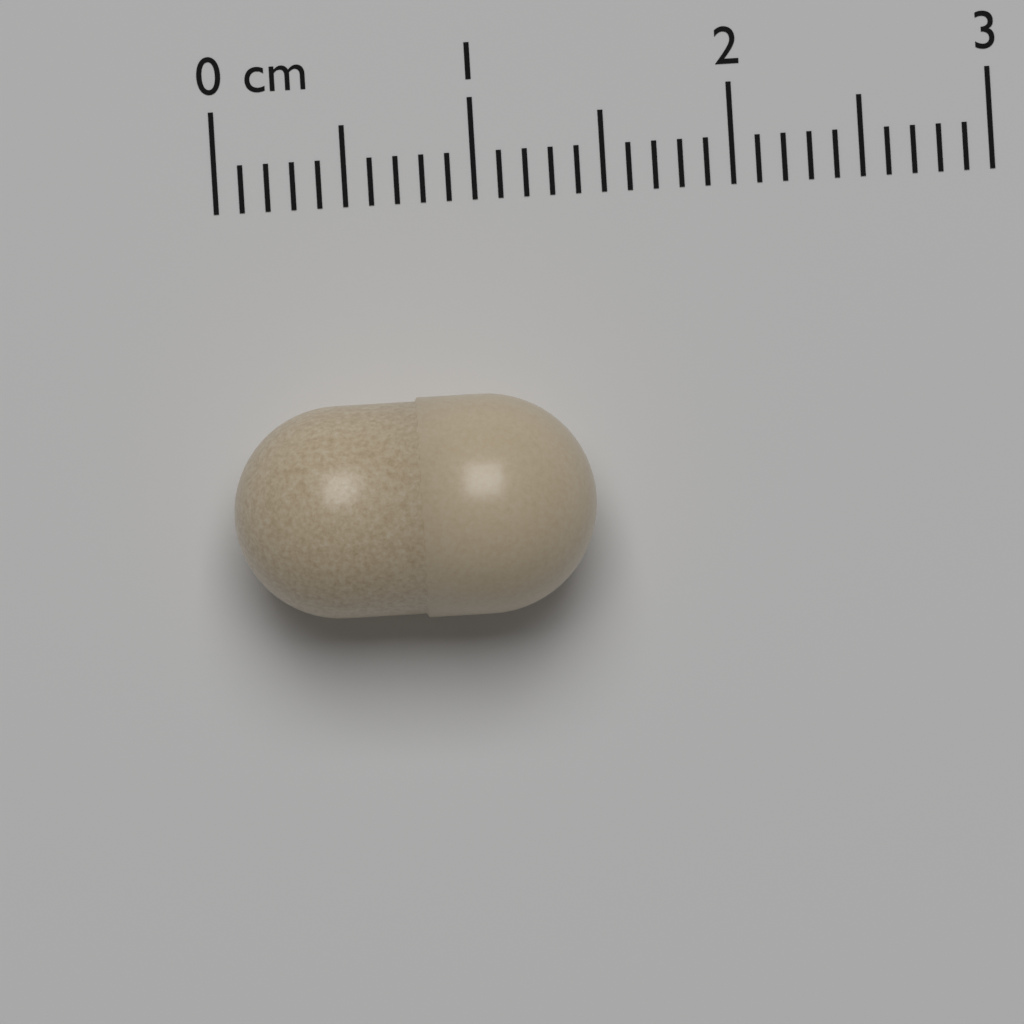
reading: 1.4 cm
